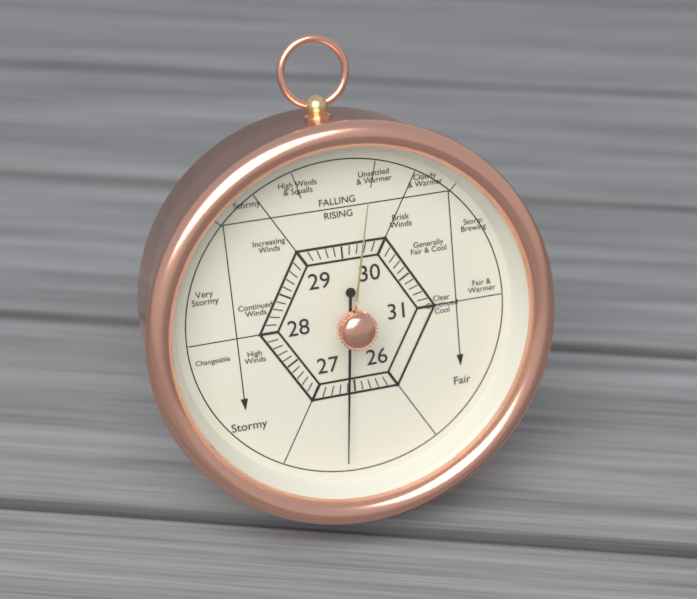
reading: 26.6 (no unit)
